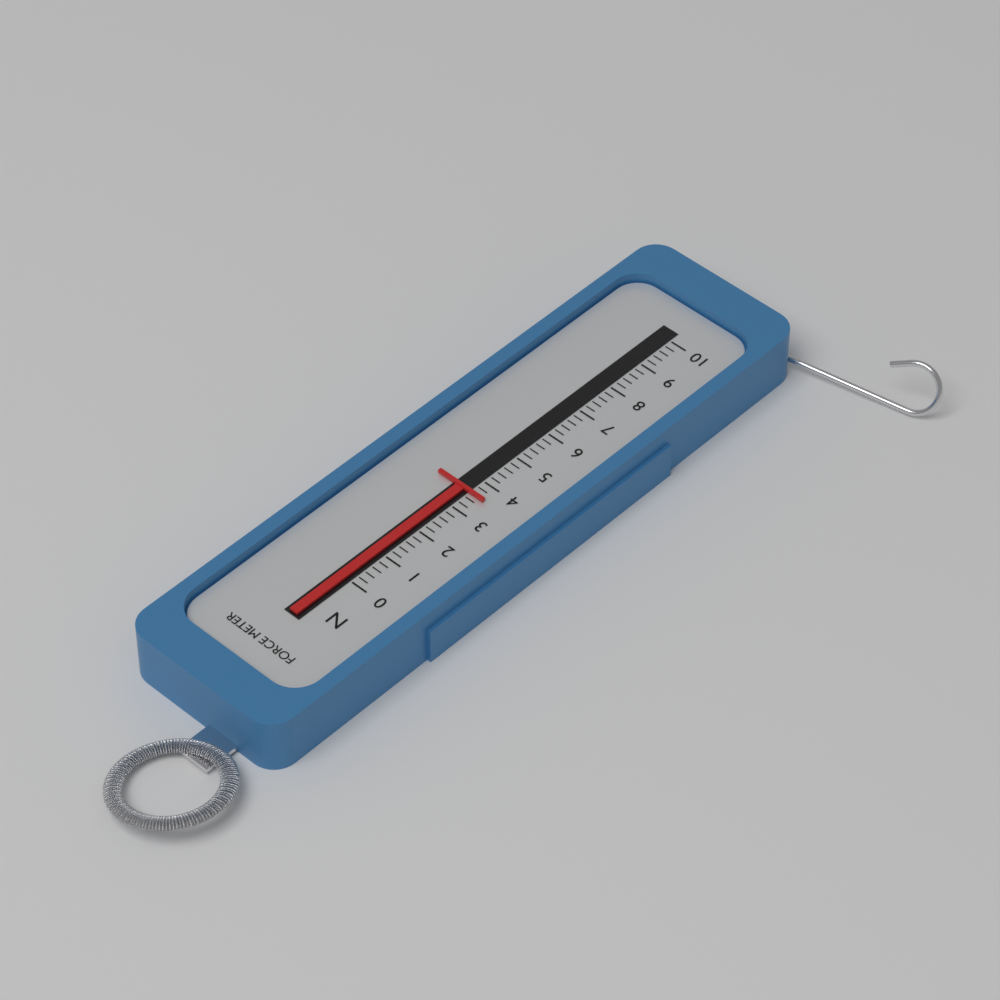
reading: 3.6 N
